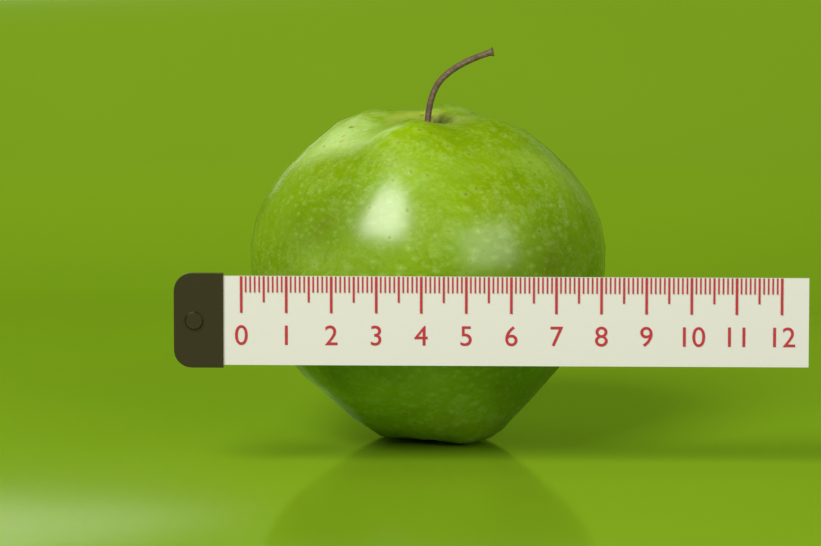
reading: 8.1 (no unit)
